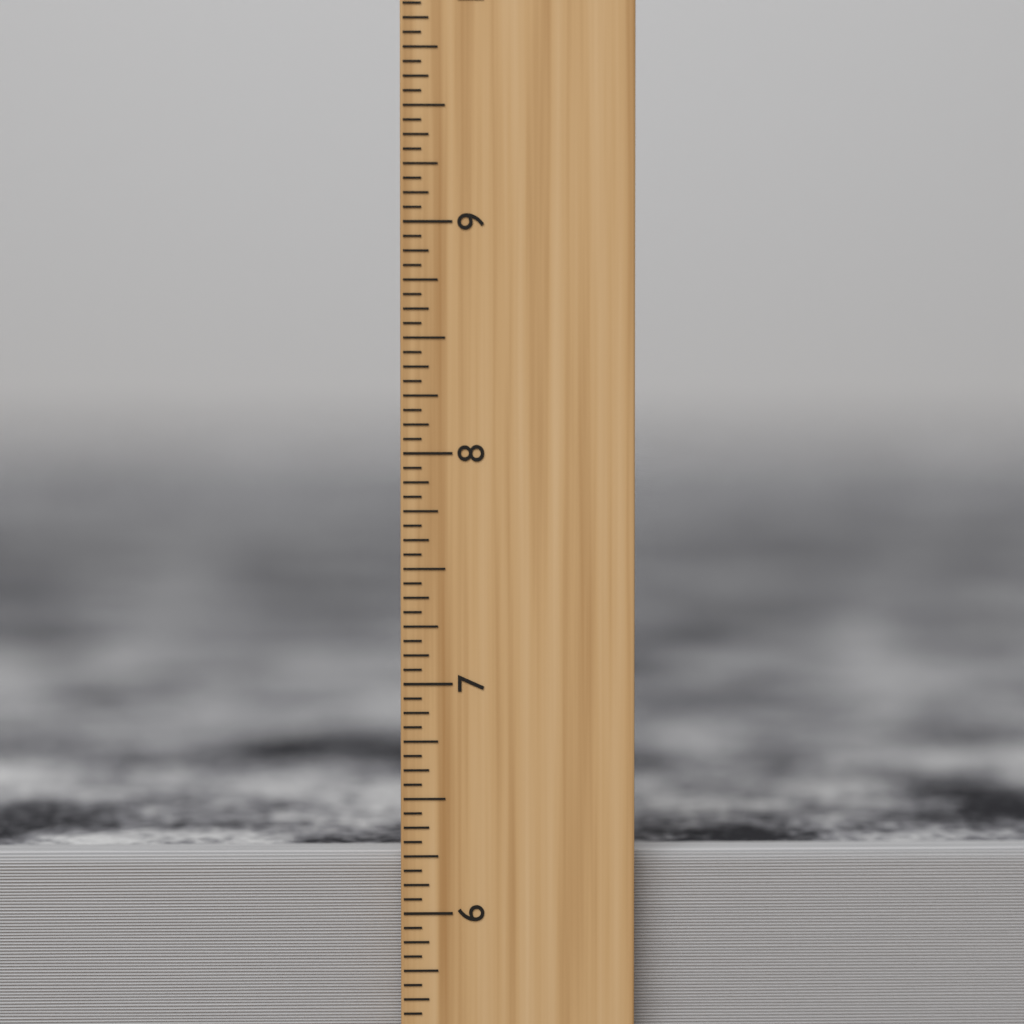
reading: 6.2500 inch
